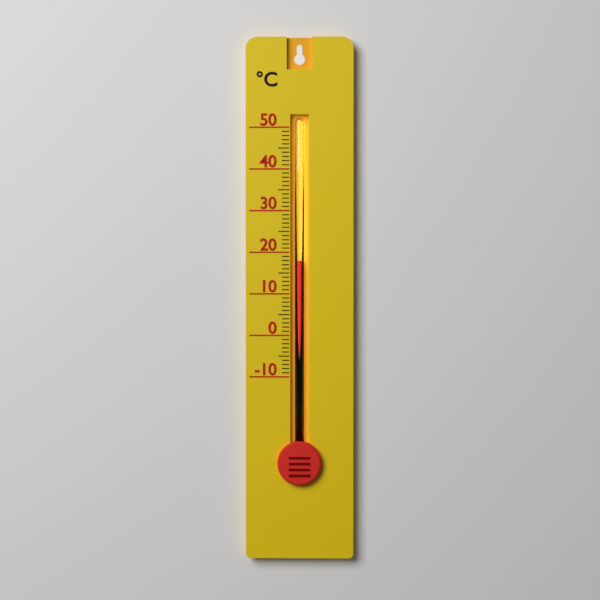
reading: 18 °C
